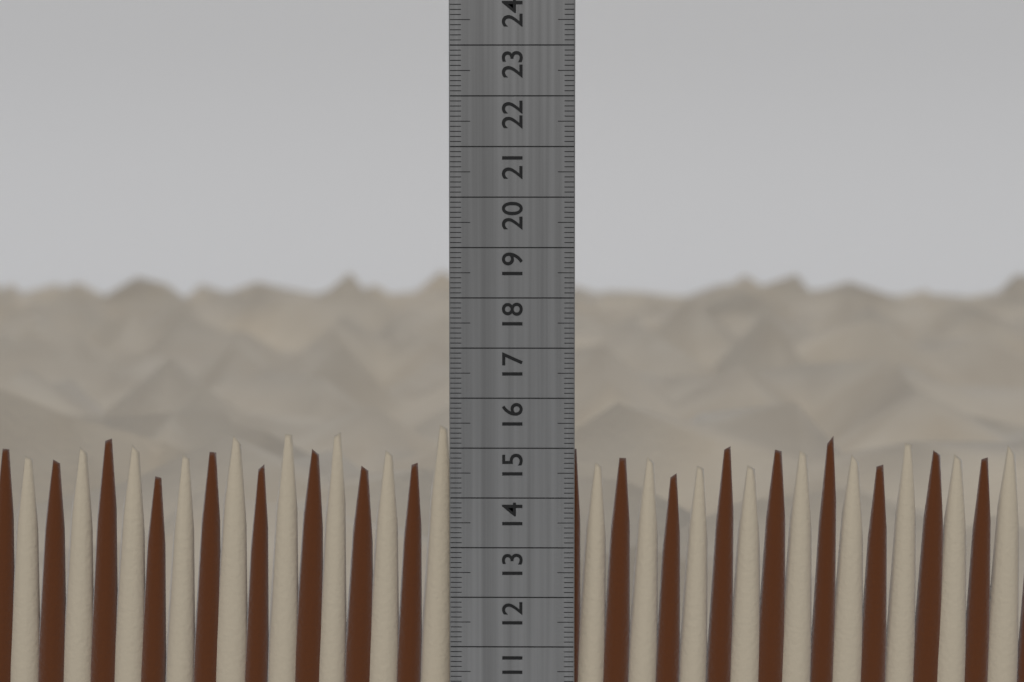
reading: 15.5 cm
